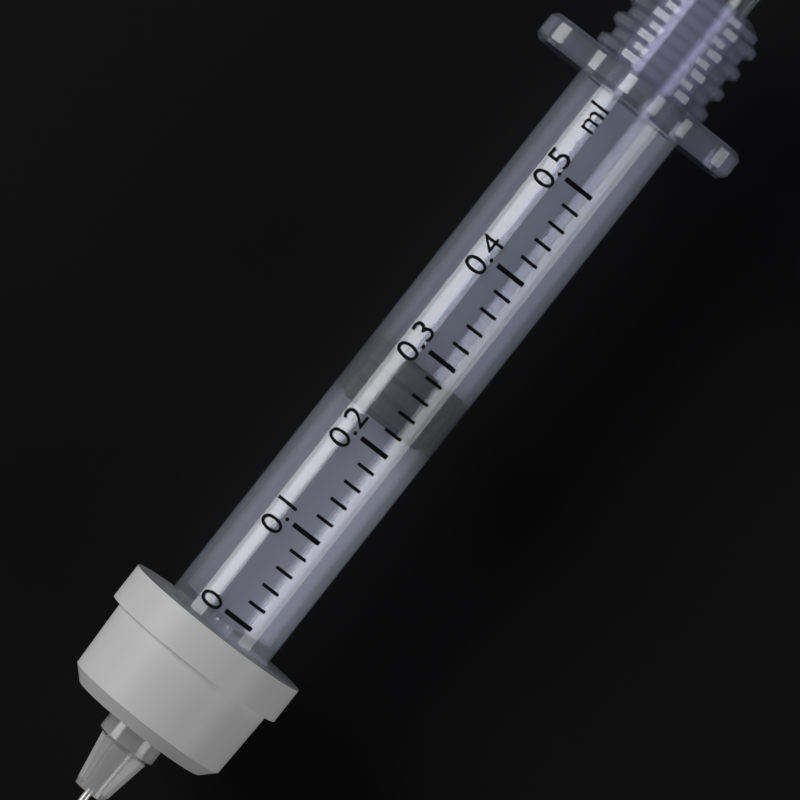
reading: 0.22 ml
